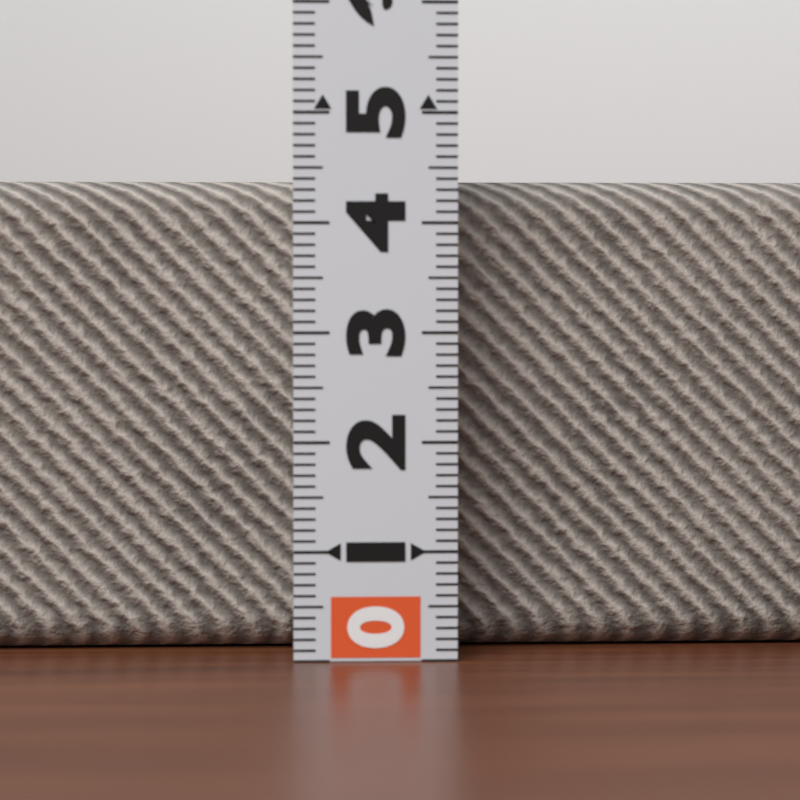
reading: 4.4 (no unit)
